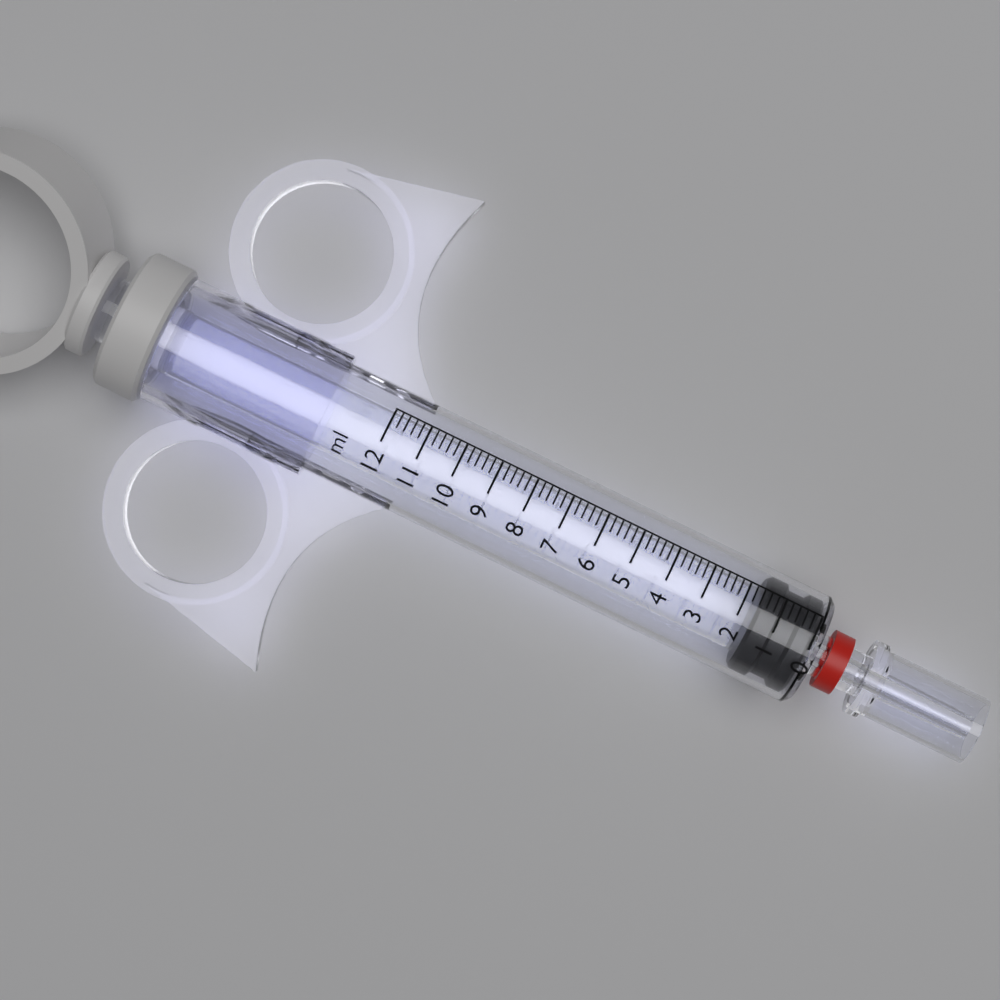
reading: 0.0 ml
